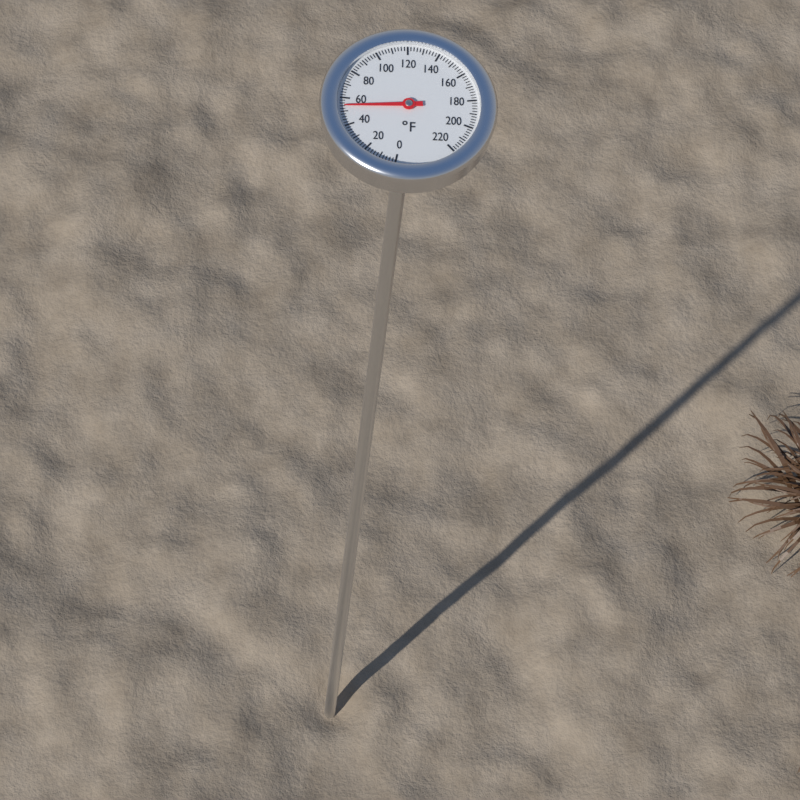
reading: 54 °F
